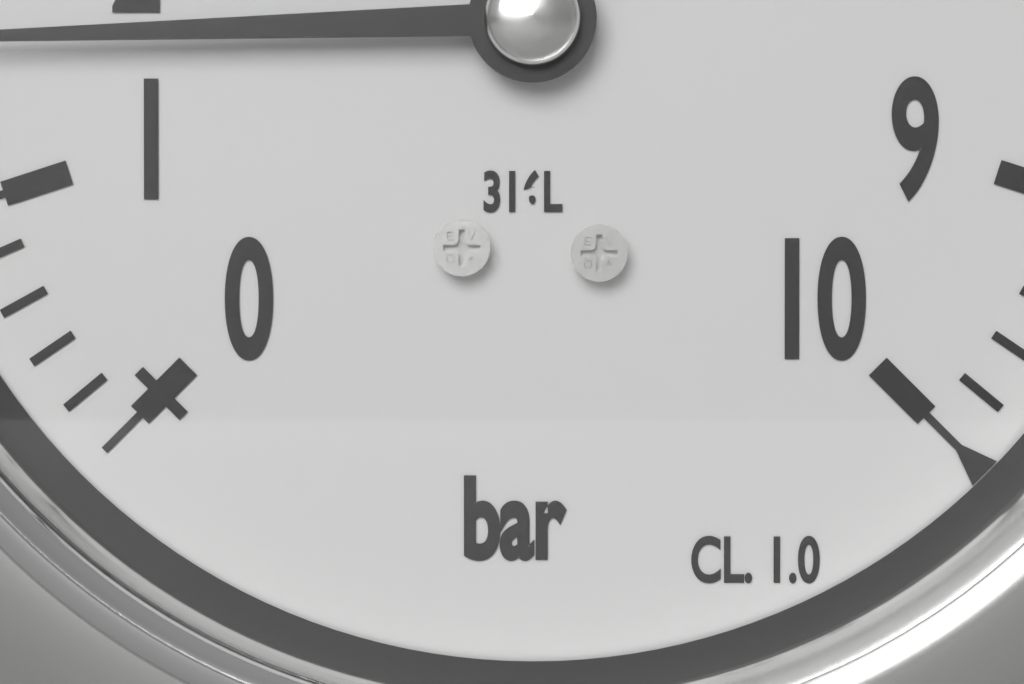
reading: 1.6 bar
